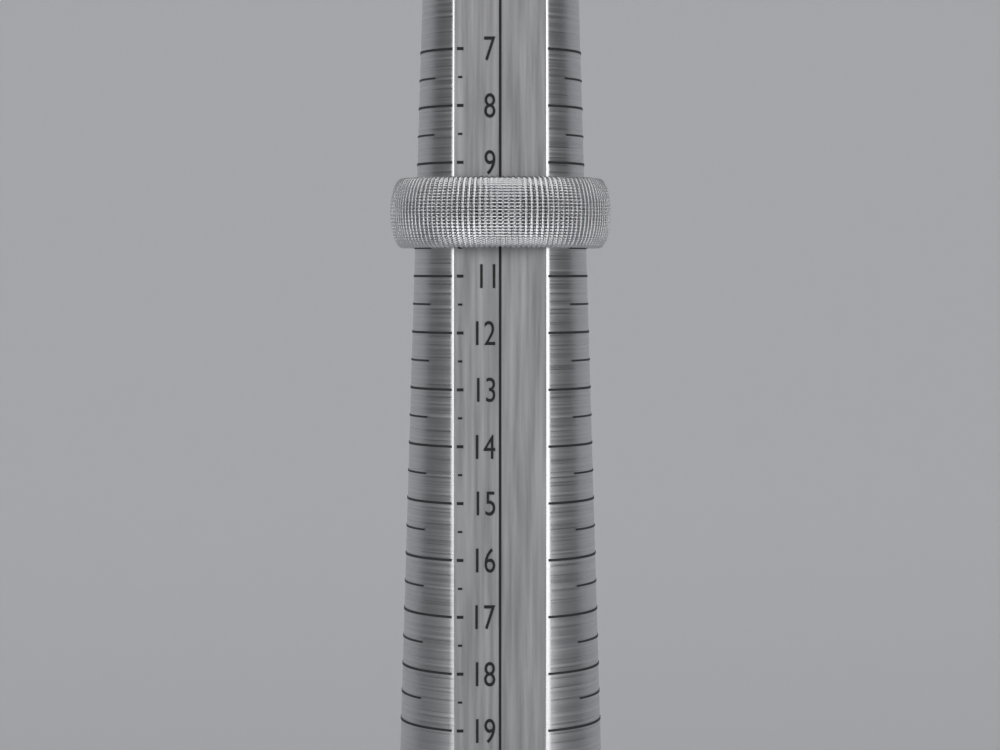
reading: 10.5 (no unit)
